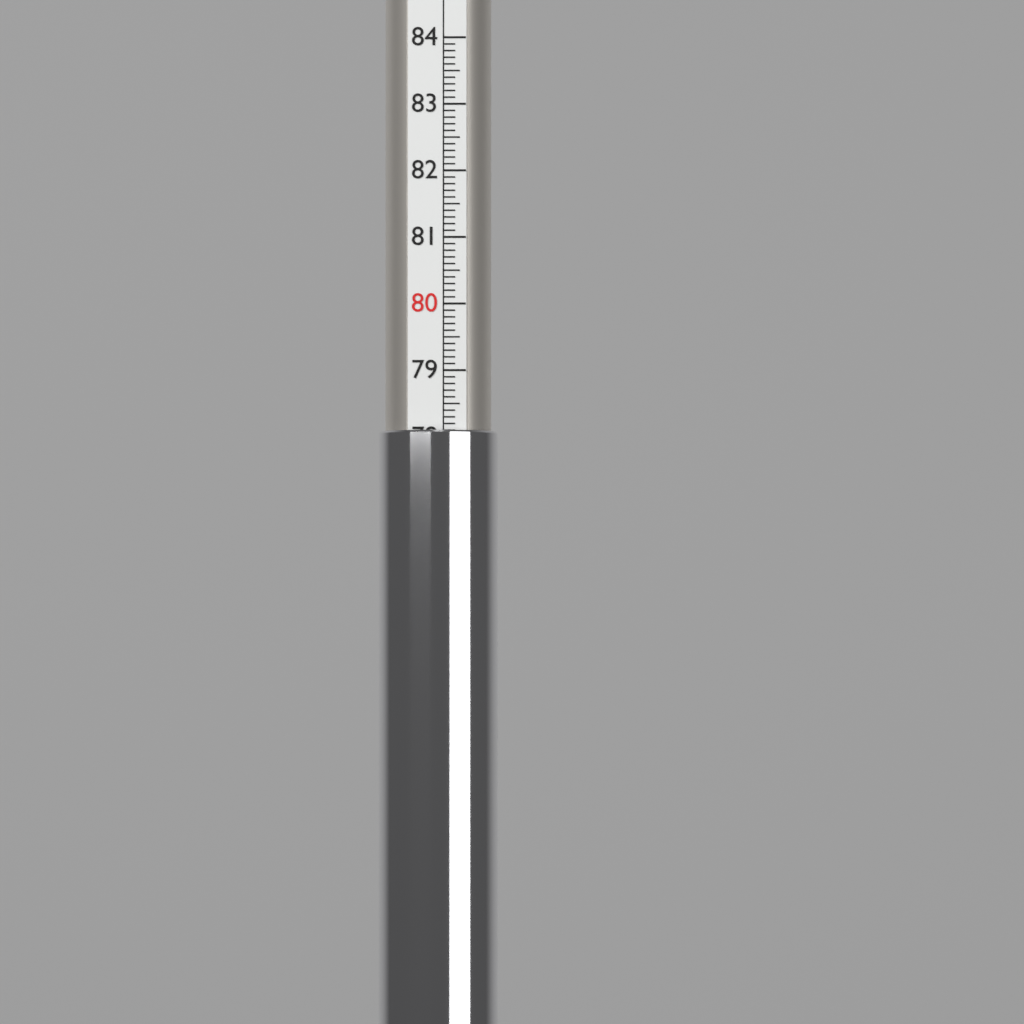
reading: 78.1 (no unit)
